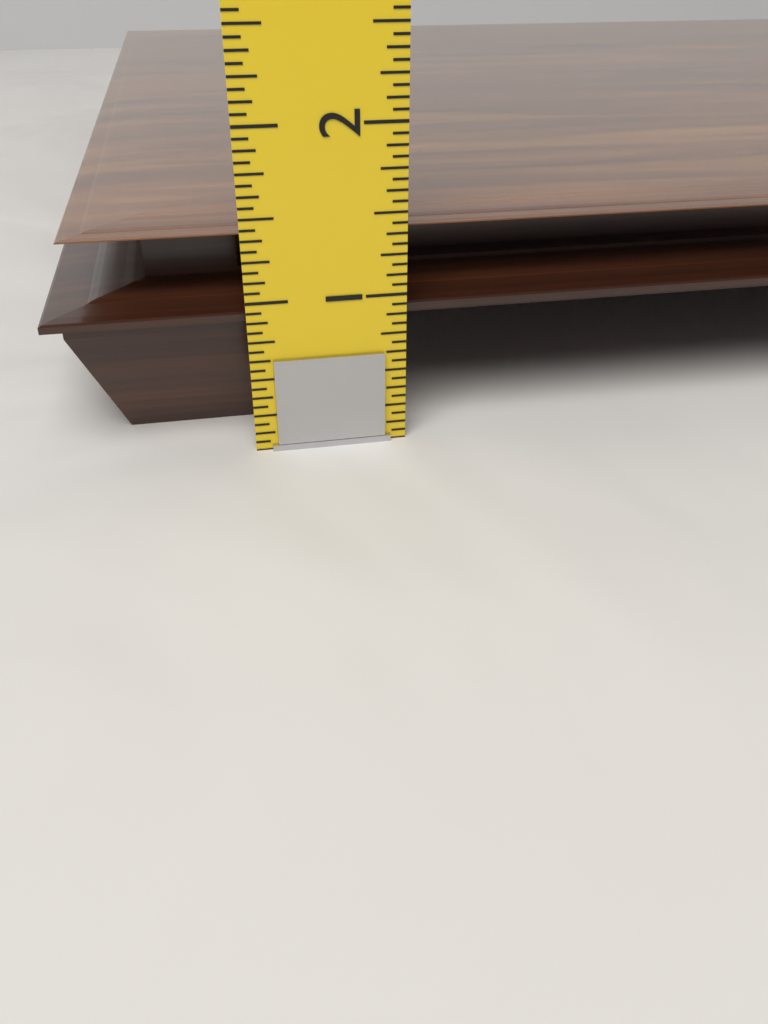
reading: 1.3750 in
